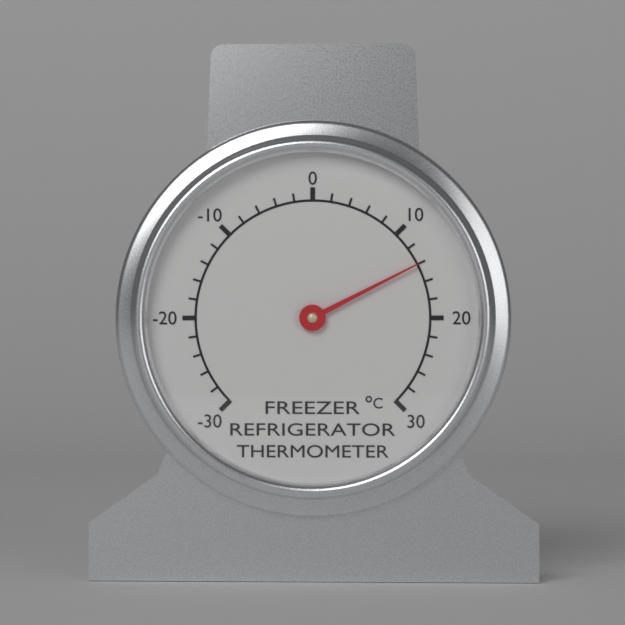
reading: 14 °C
